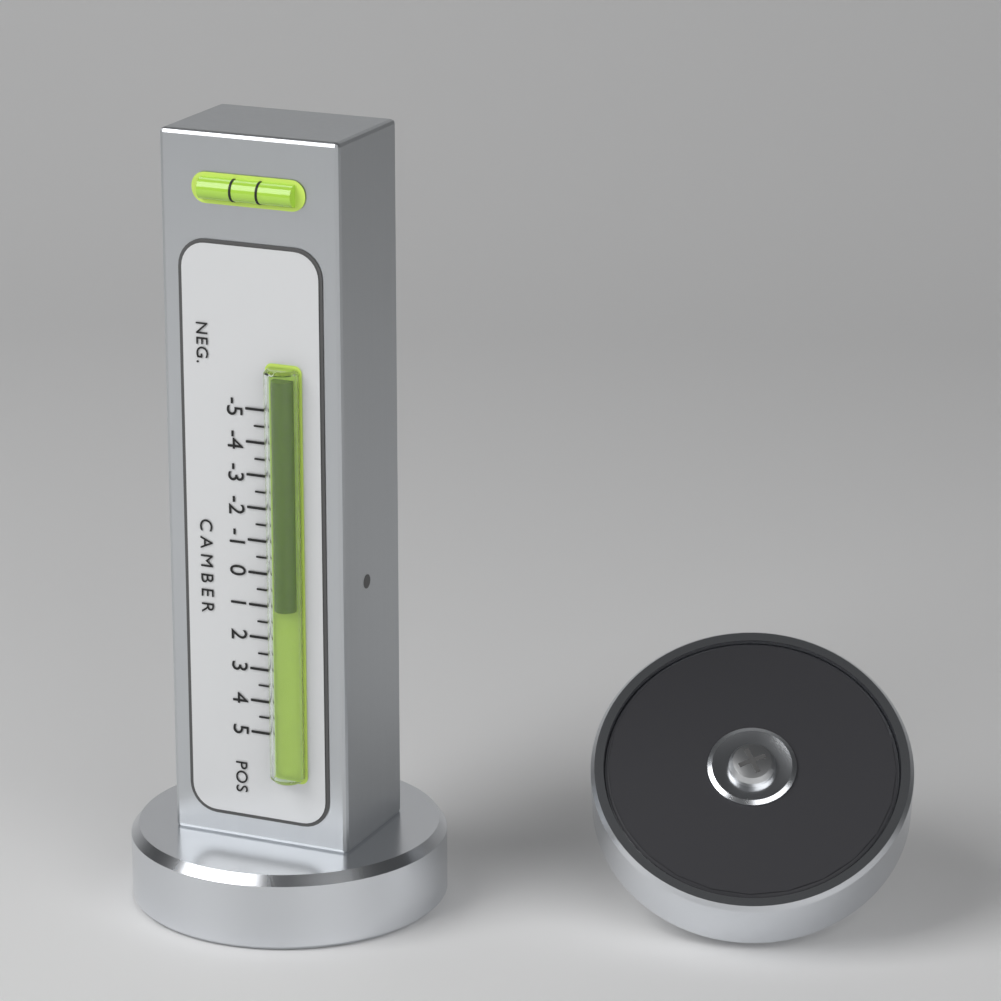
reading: 1.0 (no unit)
